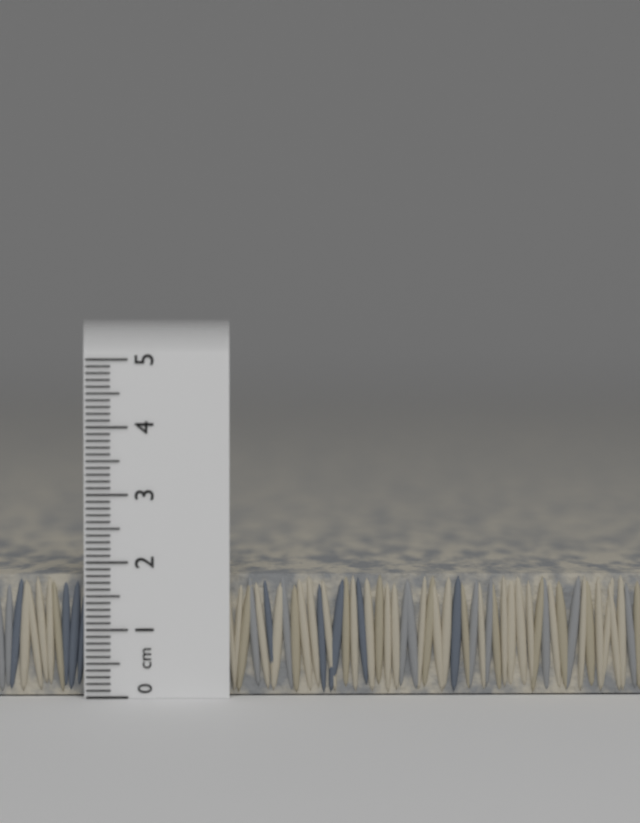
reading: 1.8 cm
